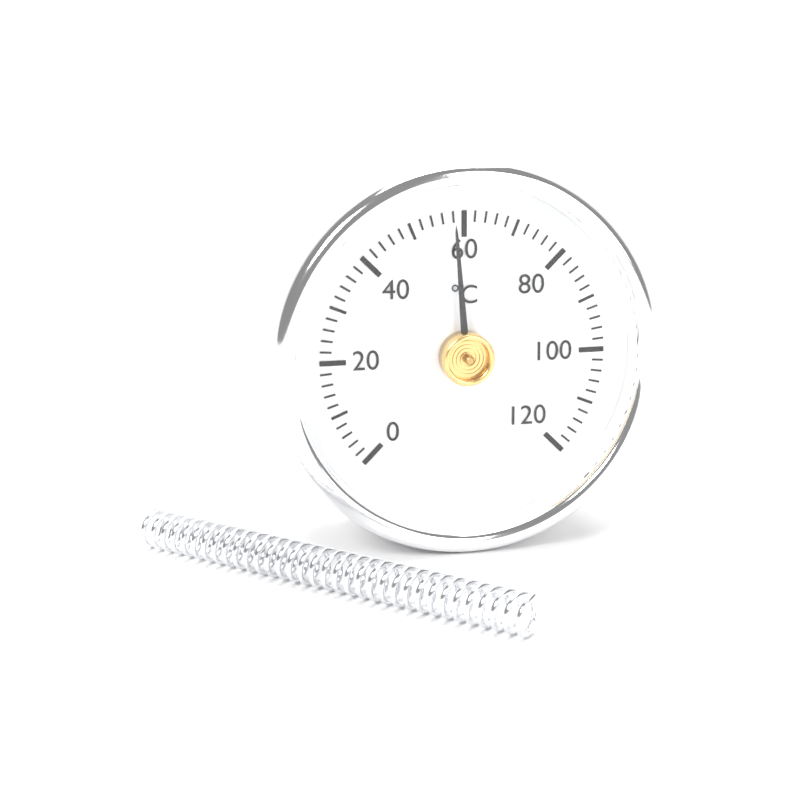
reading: 58 °C
